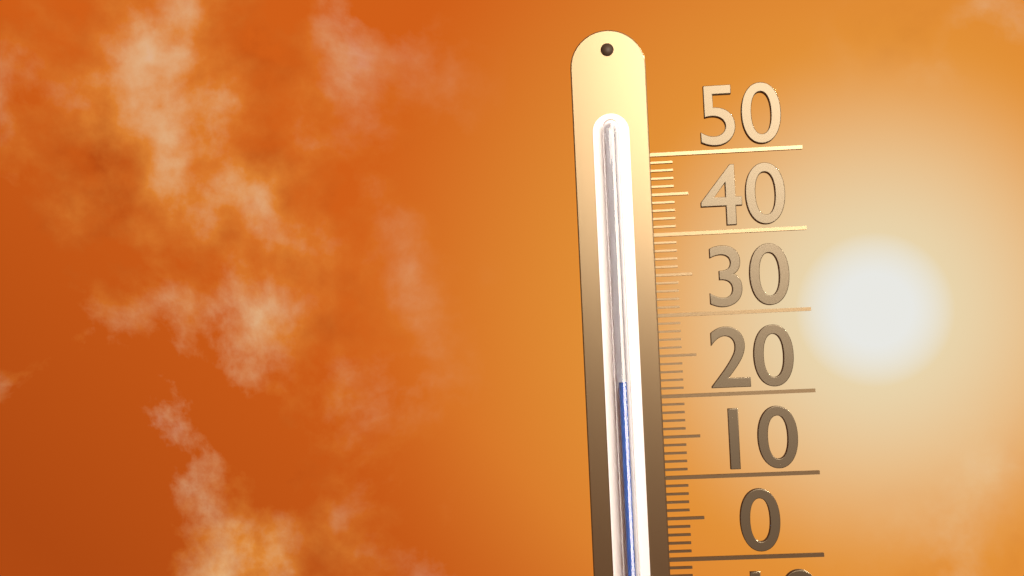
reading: 22 (no unit)
